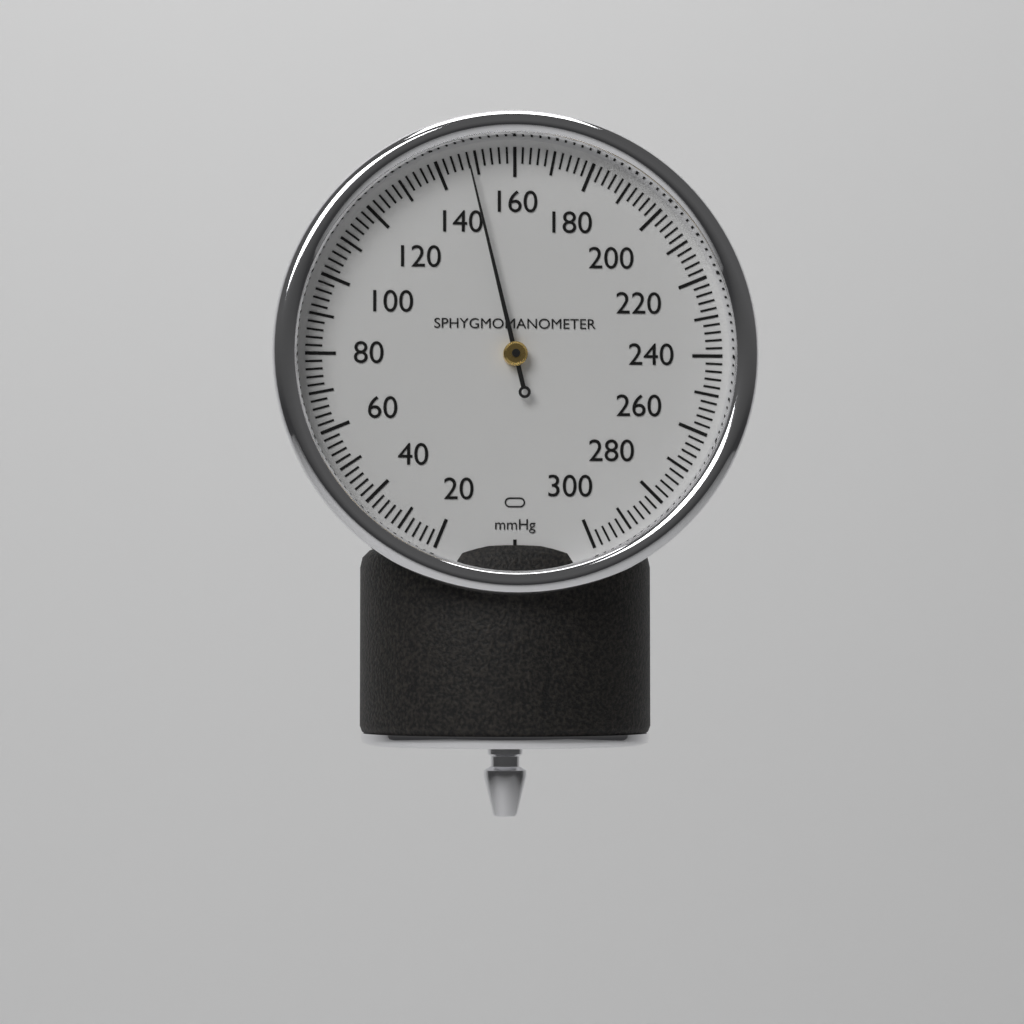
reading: 148 mmHg
